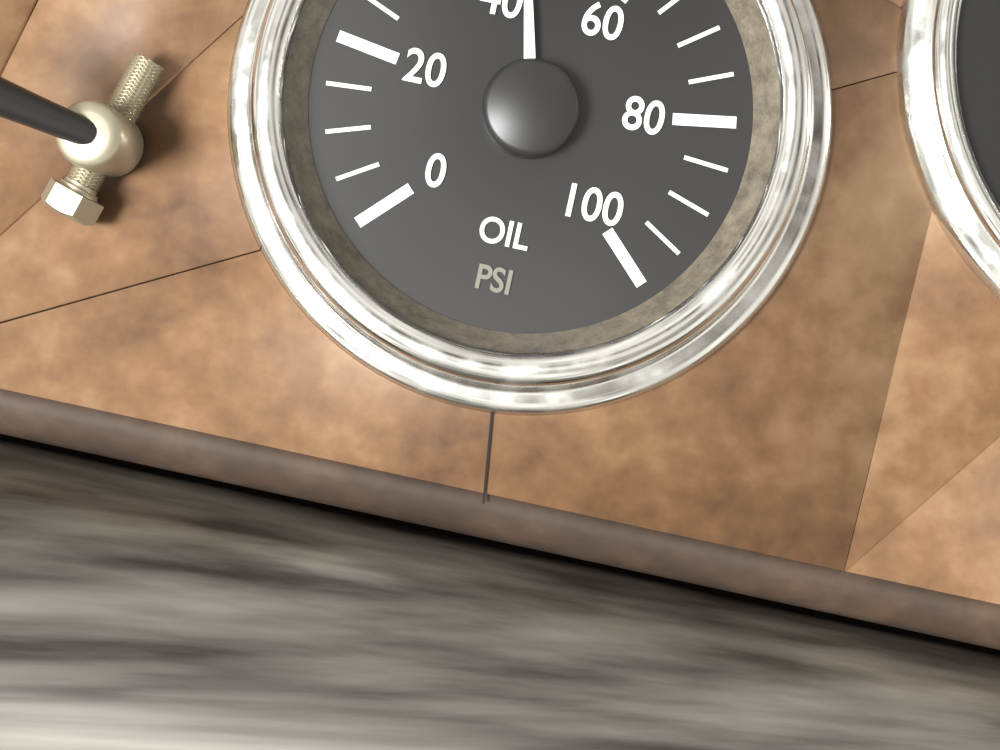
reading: 45 psi
